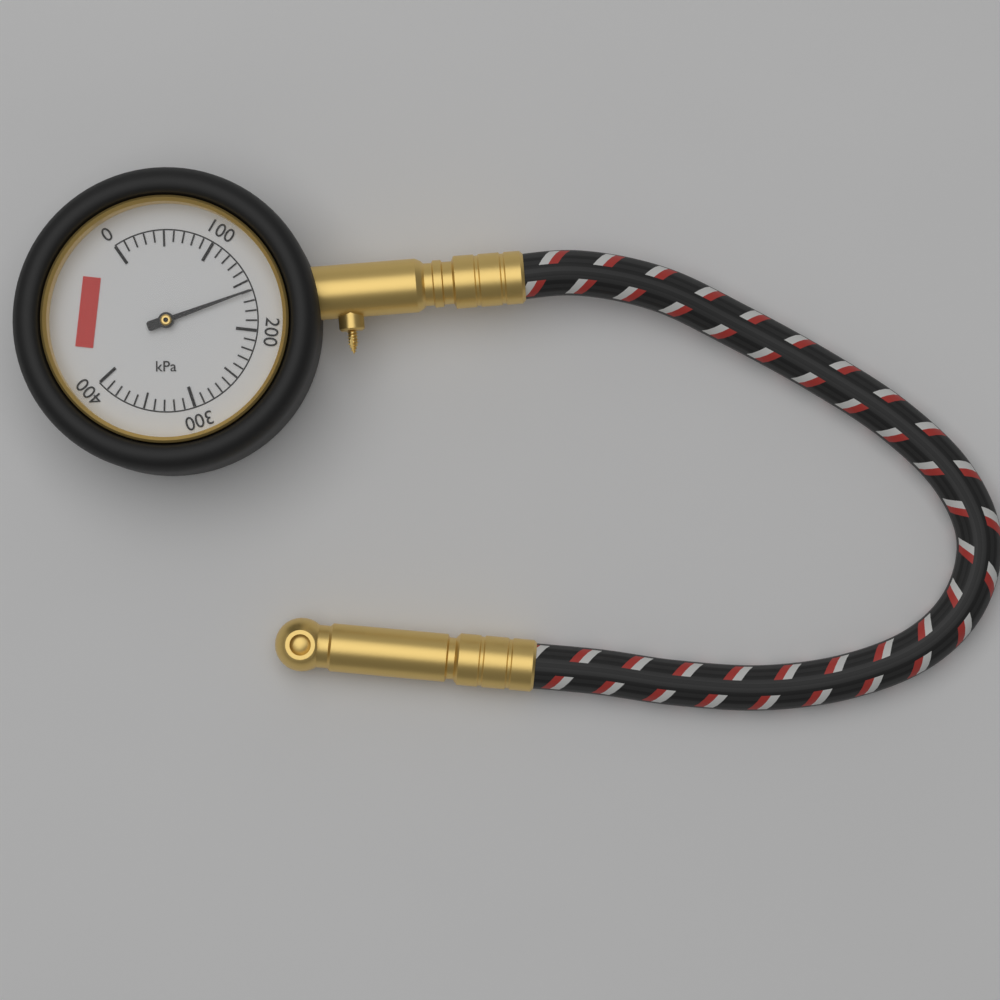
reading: 160 kPa
